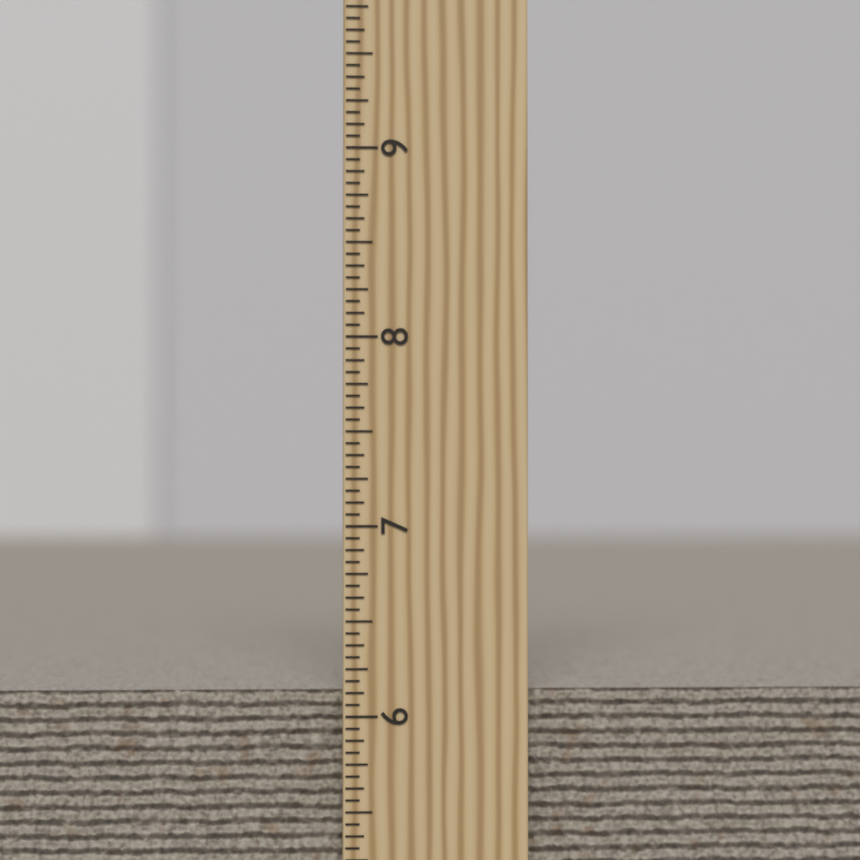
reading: 6.1250 inch
